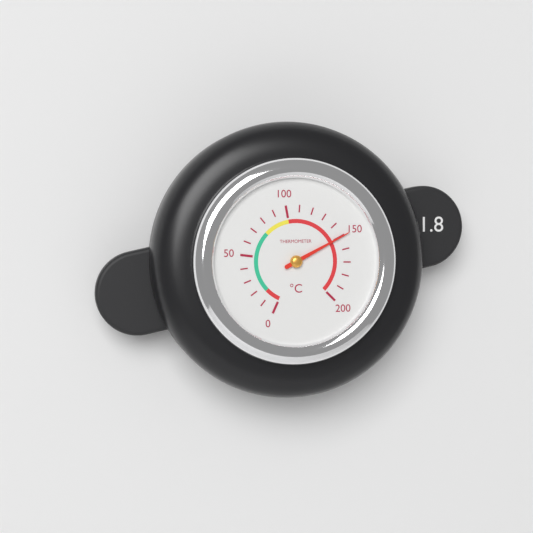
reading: 150 °C
